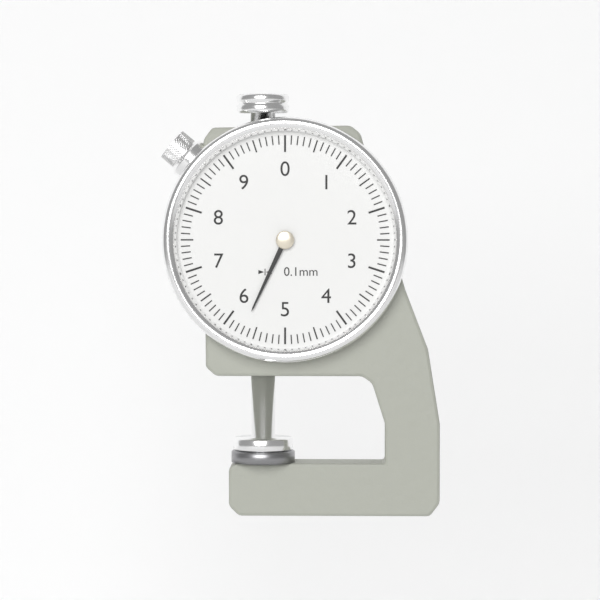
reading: 5.7 mm
